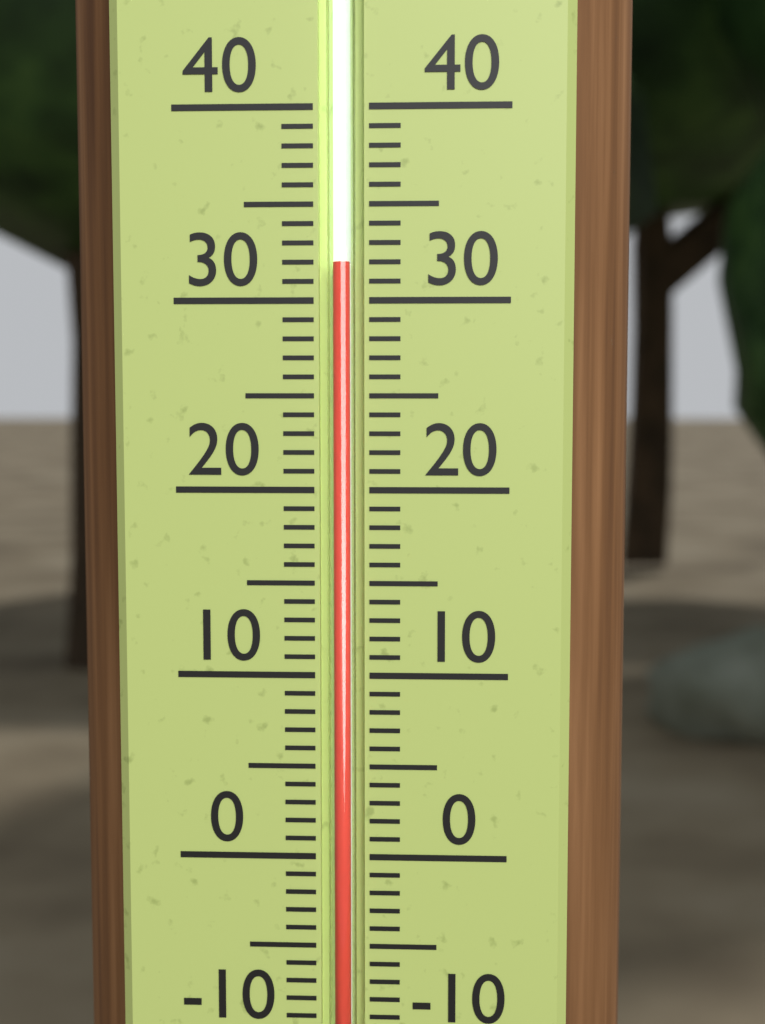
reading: 32 (no unit)
